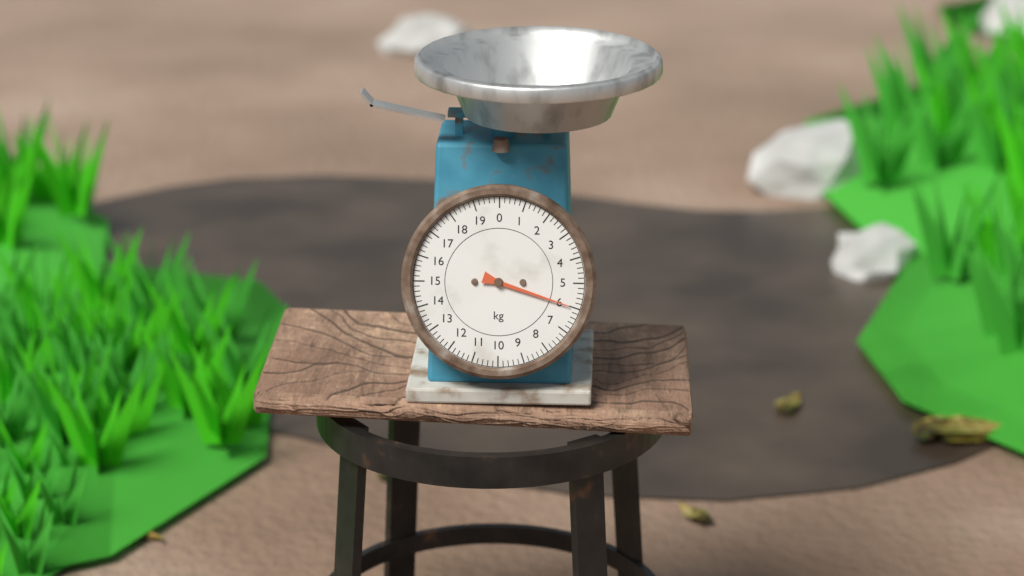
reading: 6.0 kg
